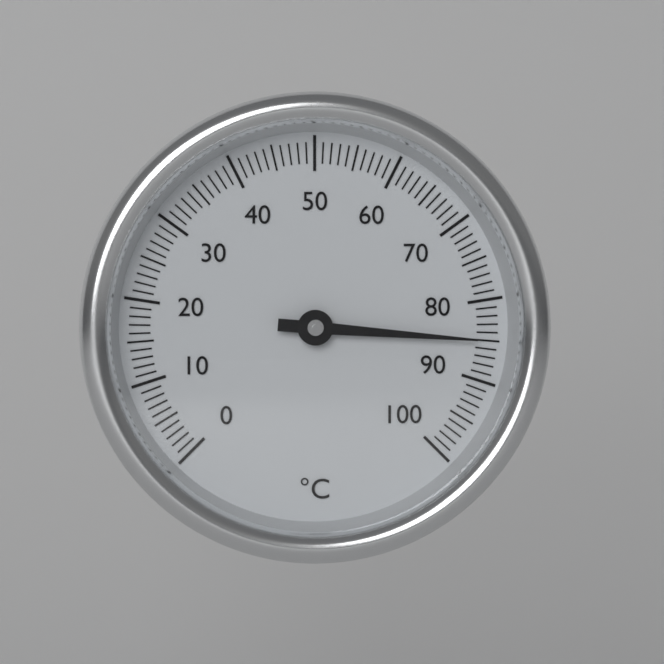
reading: 85 °C
